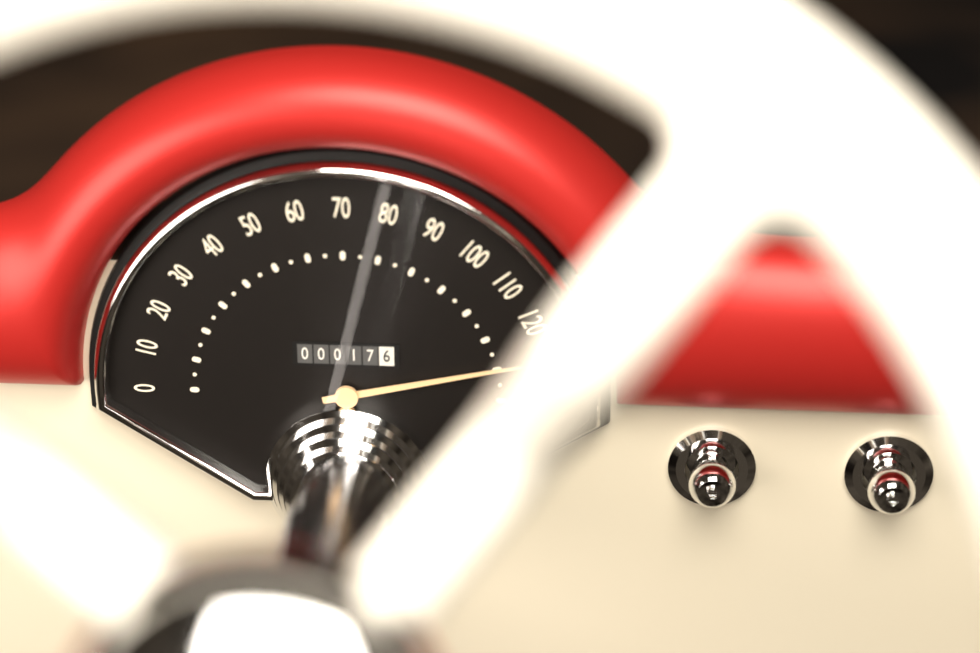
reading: 130 (no unit)
